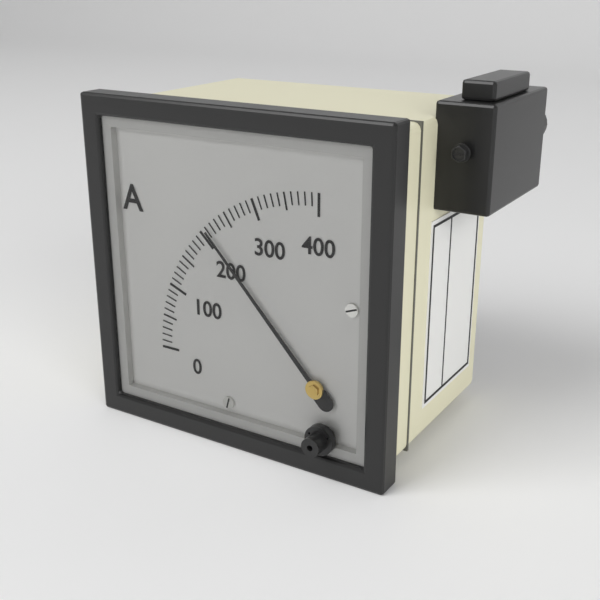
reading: 210 A
